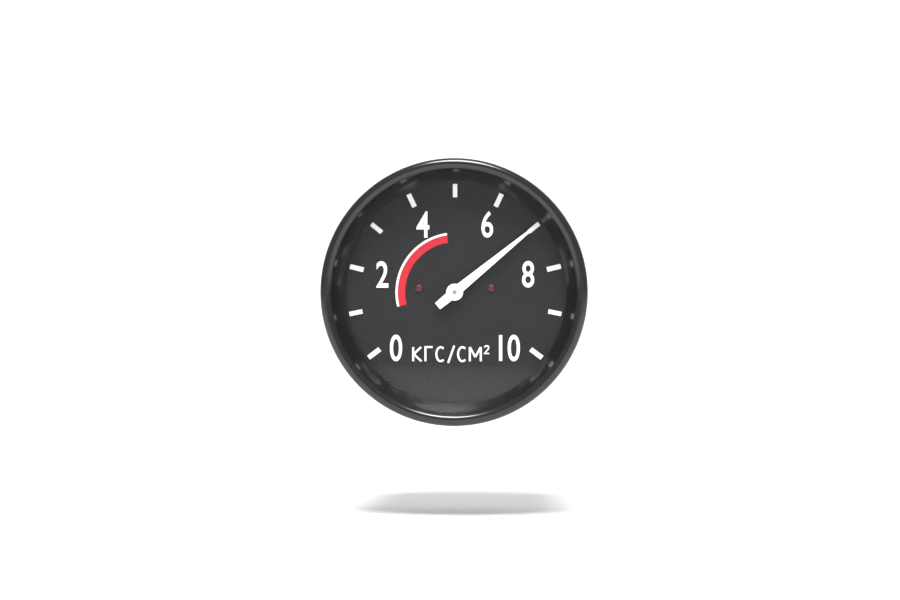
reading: 7 кгс/см²
